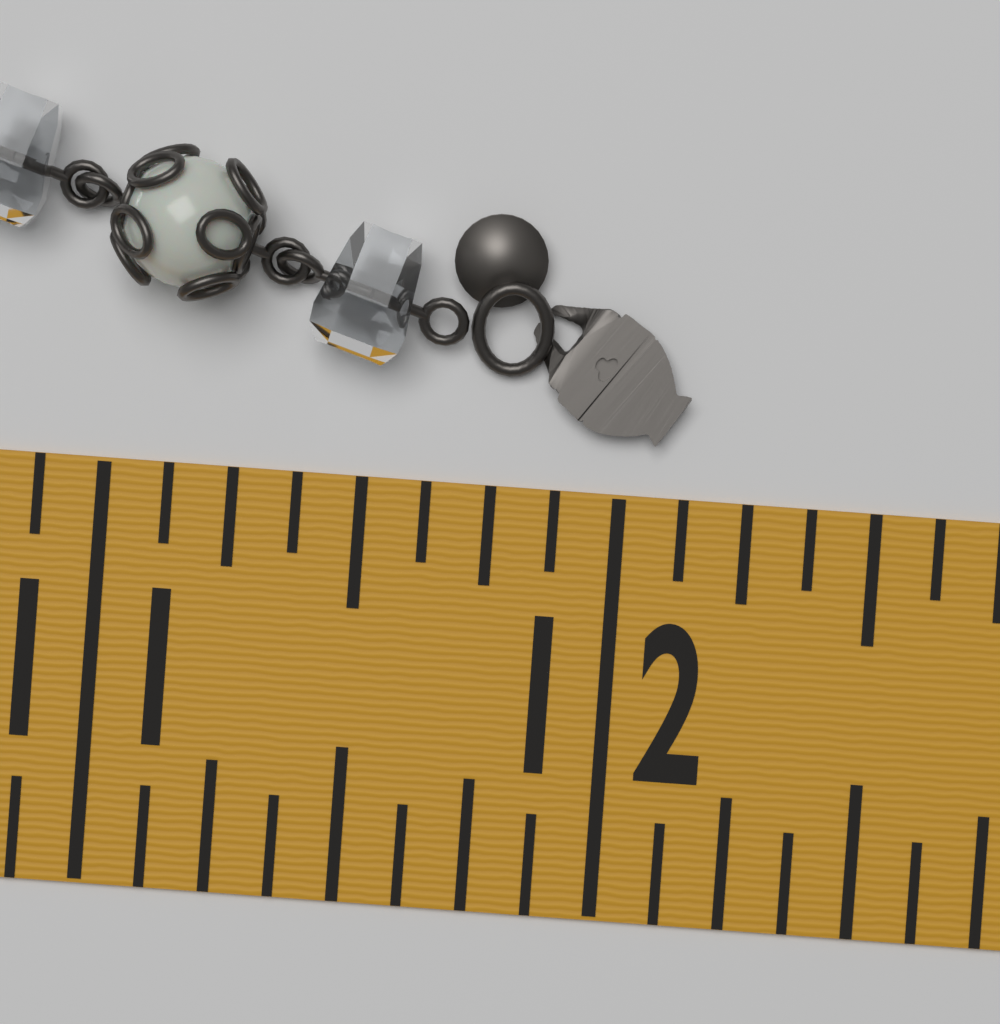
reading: 12.125 in
